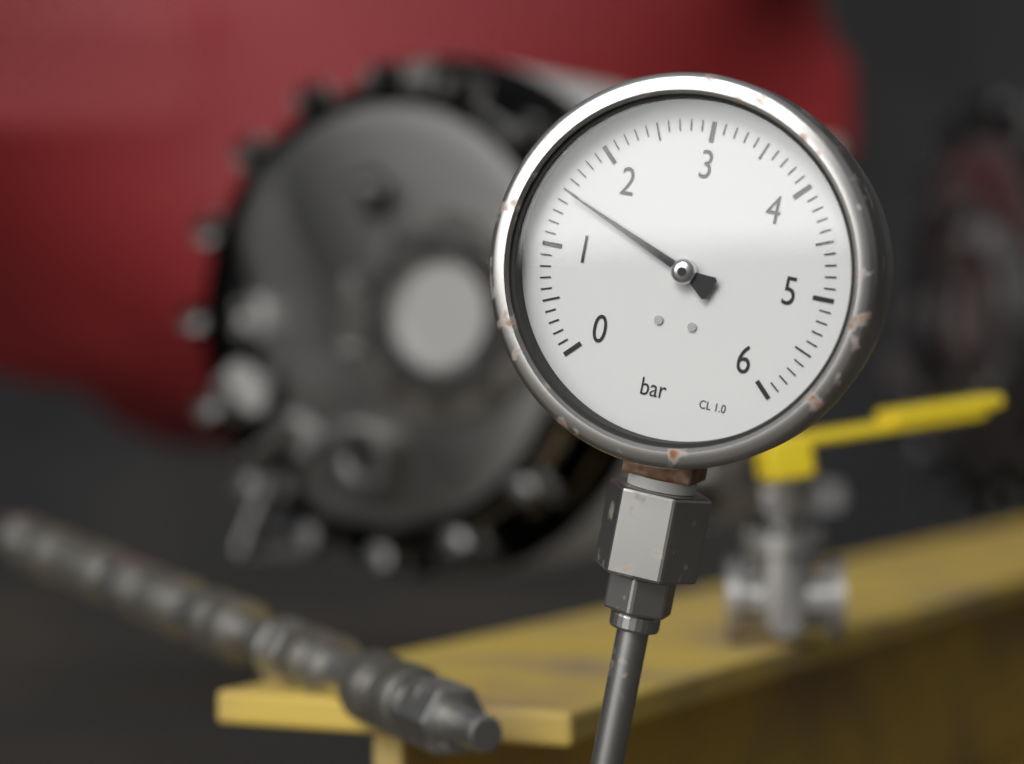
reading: 1.5 bar
